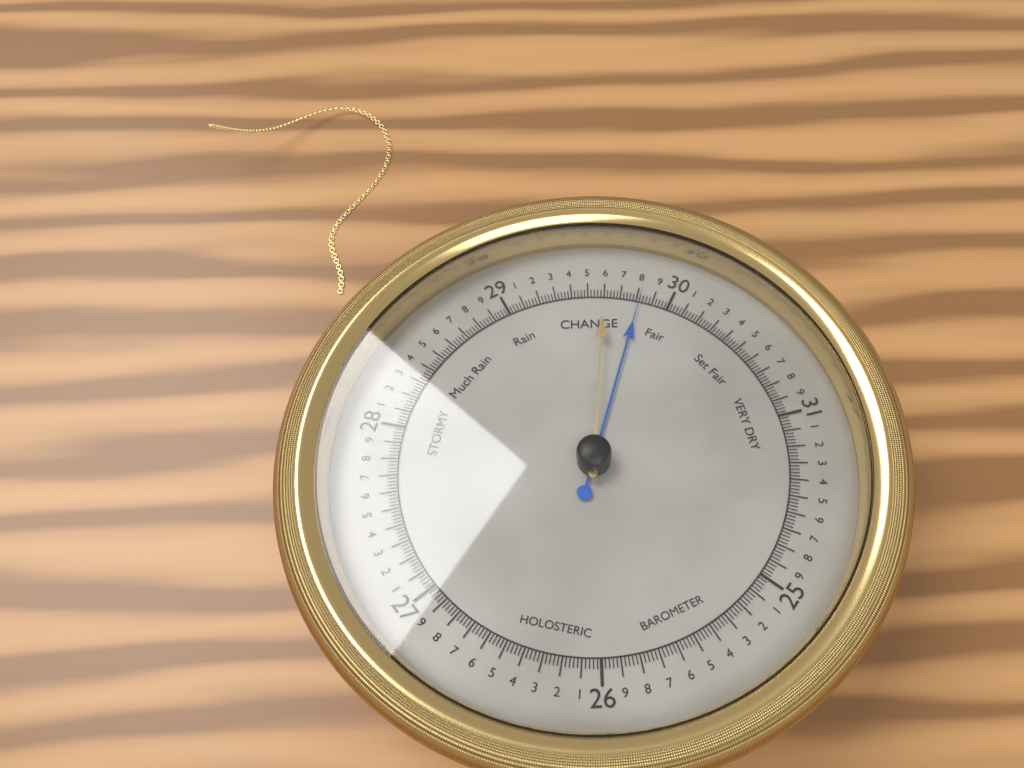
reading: 29.82 (no unit)
